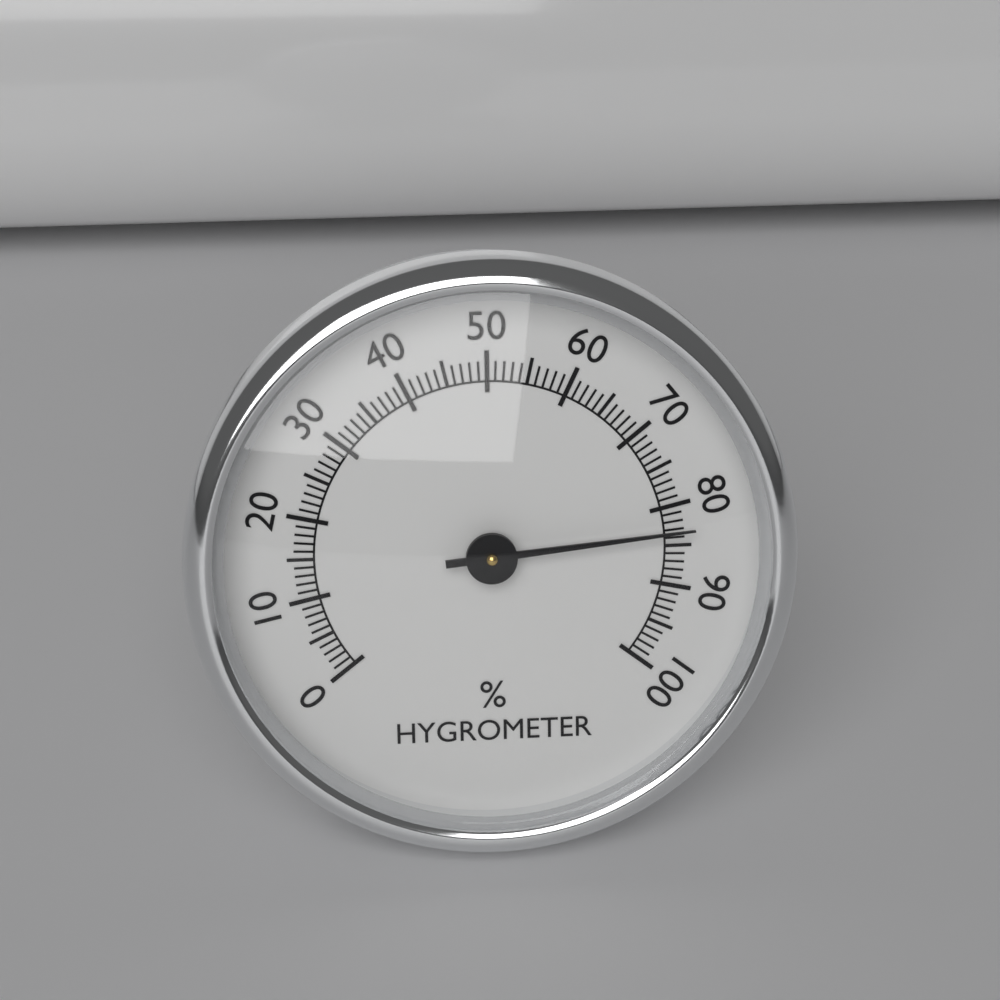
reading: 83 %
